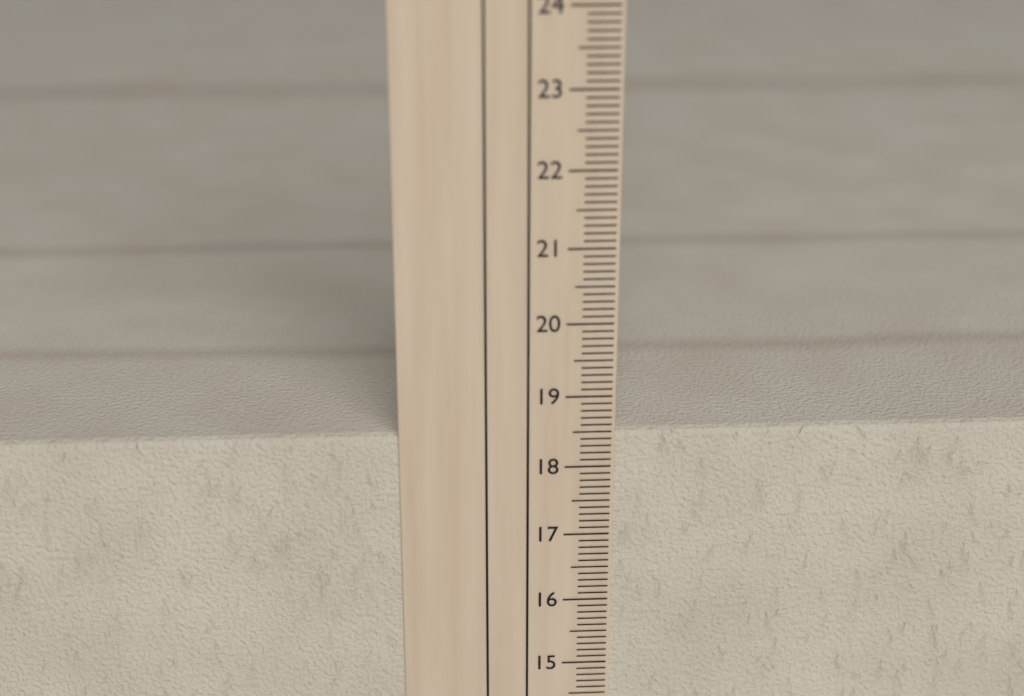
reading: 18.5 cm
